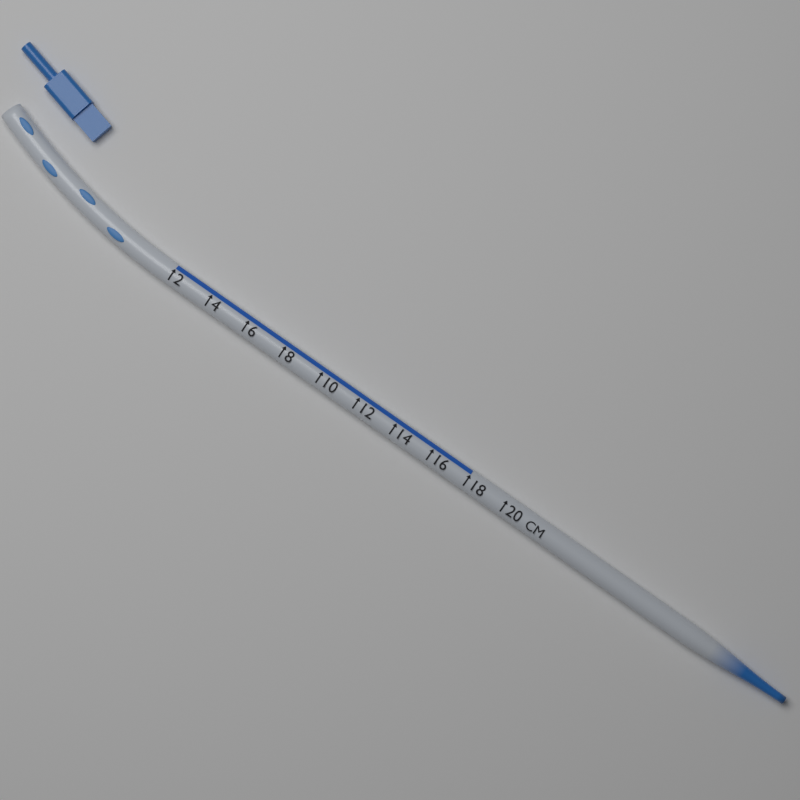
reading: 18 cm
